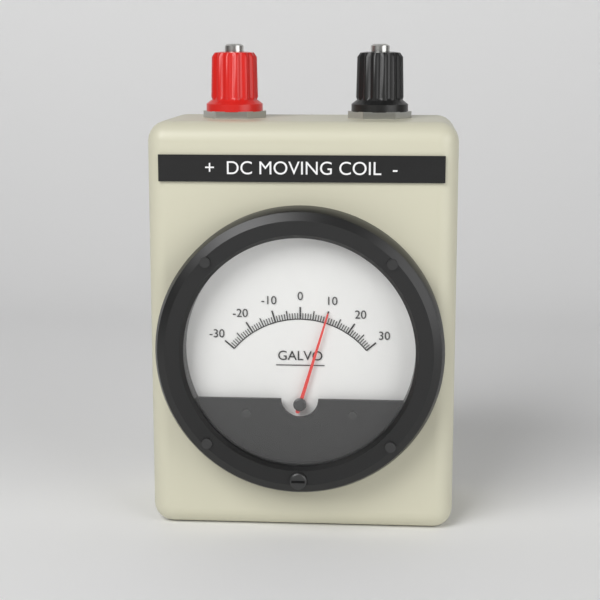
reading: 10 (no unit)
